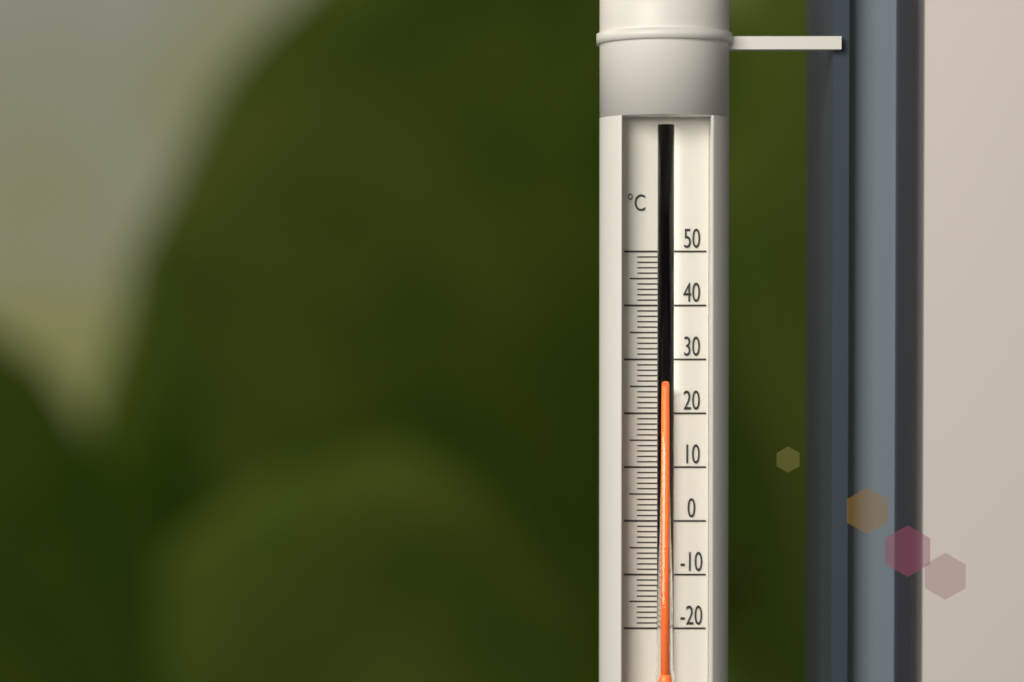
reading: 25 °C
